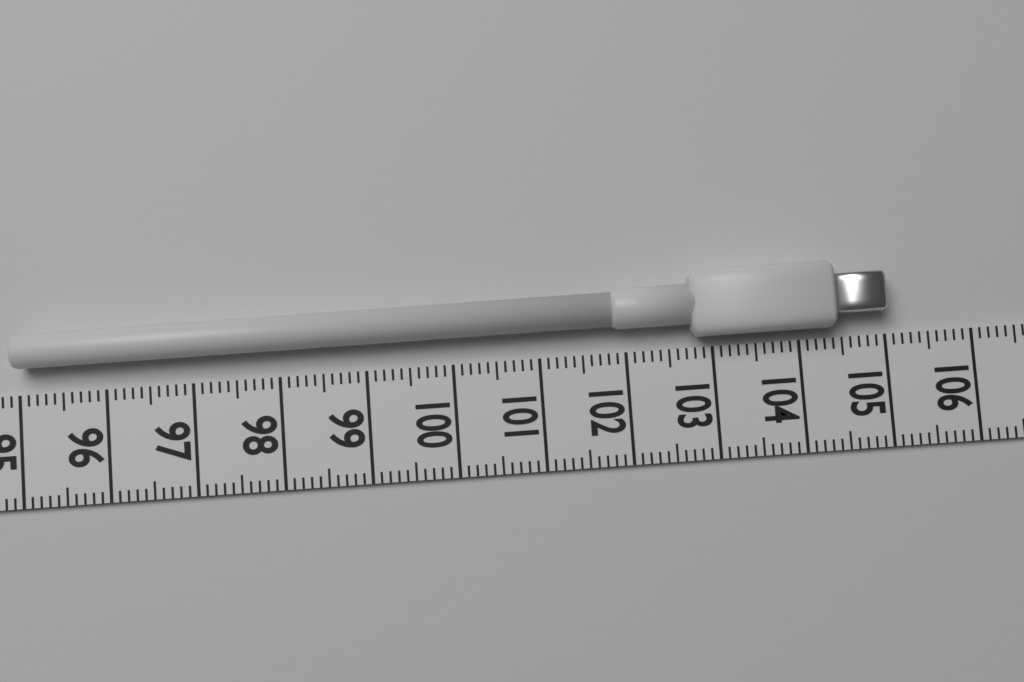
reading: 105.0 (no unit)
